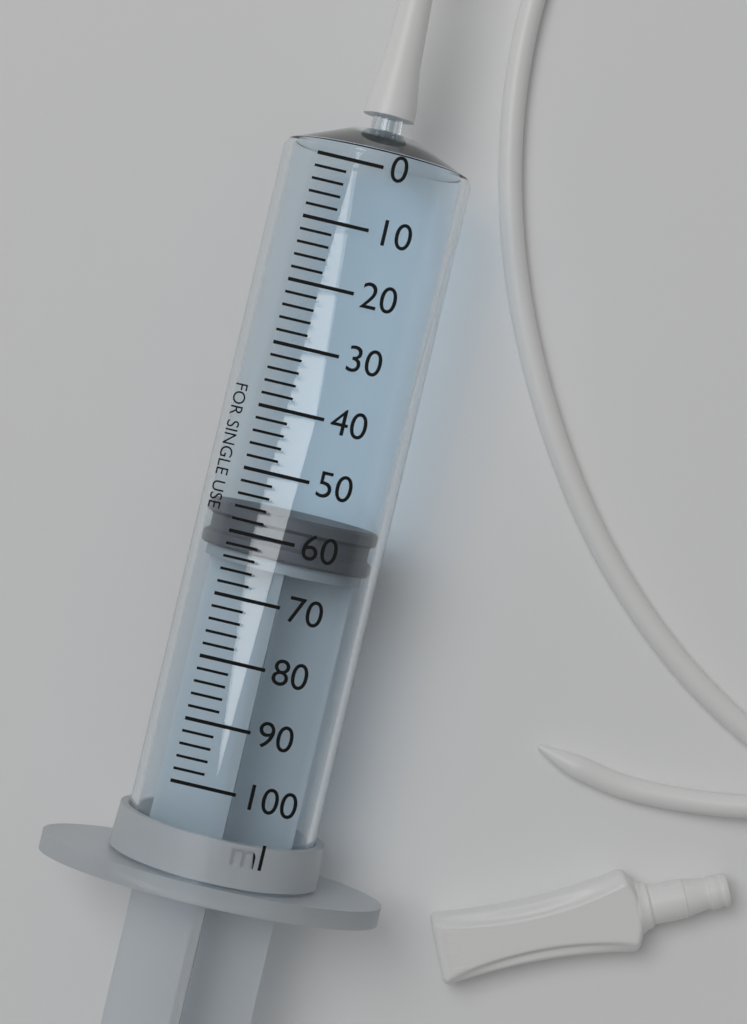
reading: 56 ml
